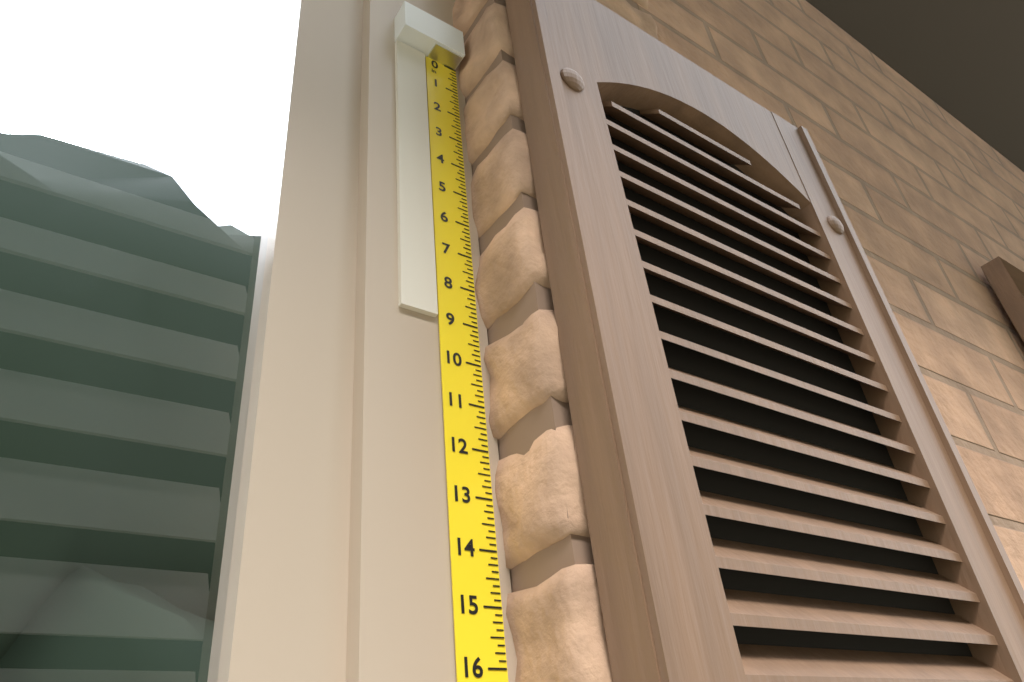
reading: 9.000 in
